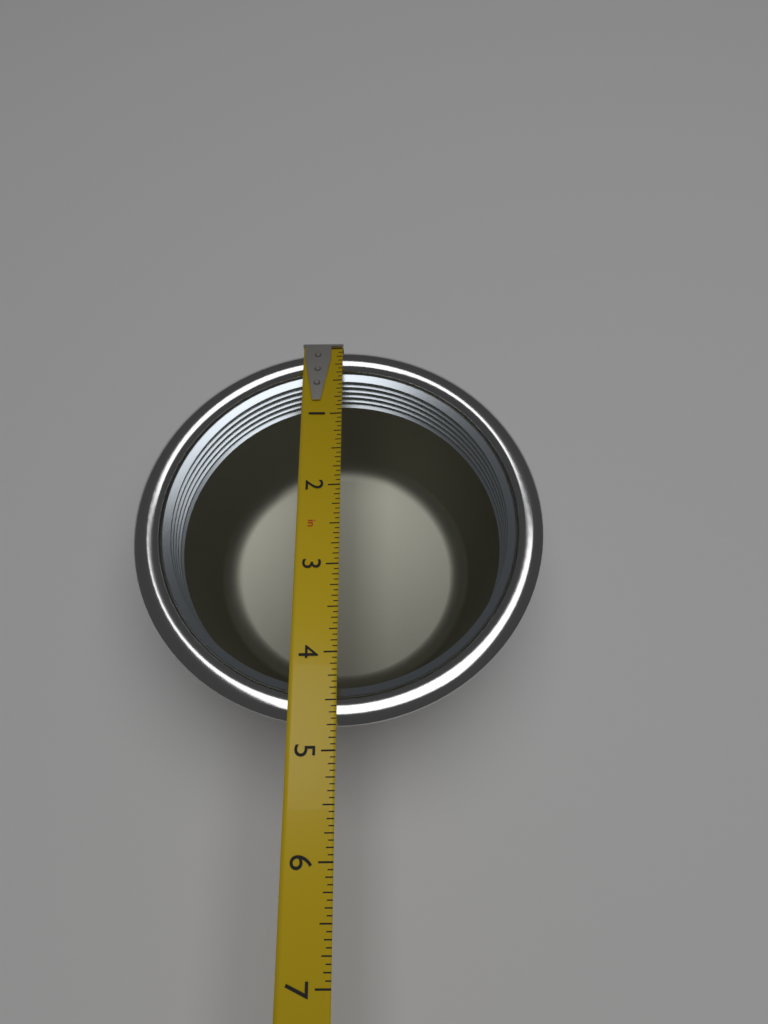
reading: 4.7500 in
